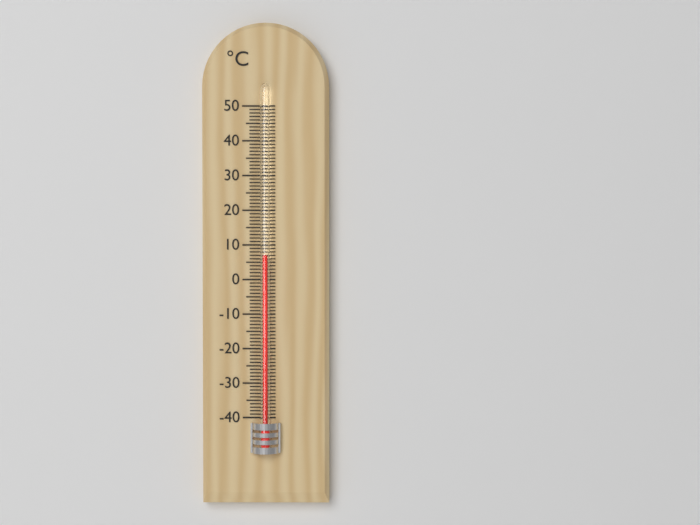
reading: 7 °C
